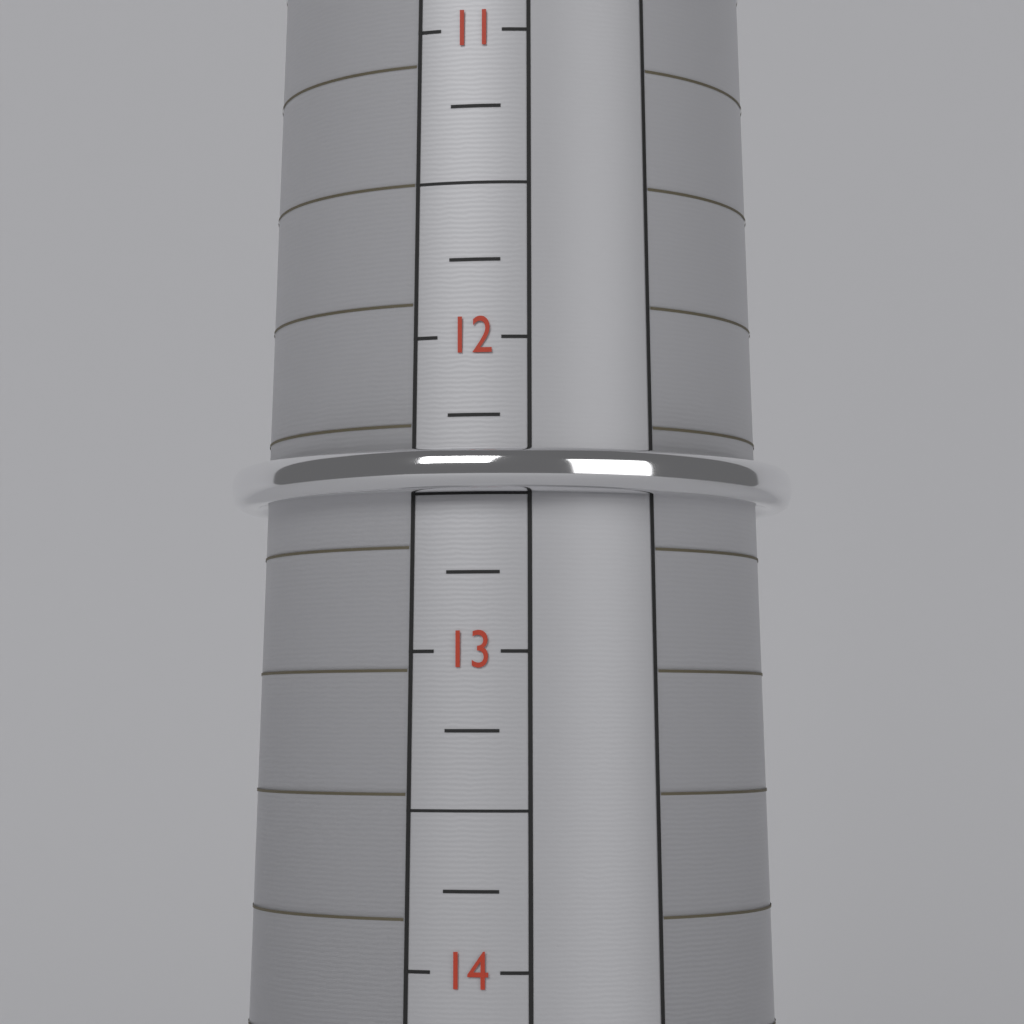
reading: 12.50 (no unit)
